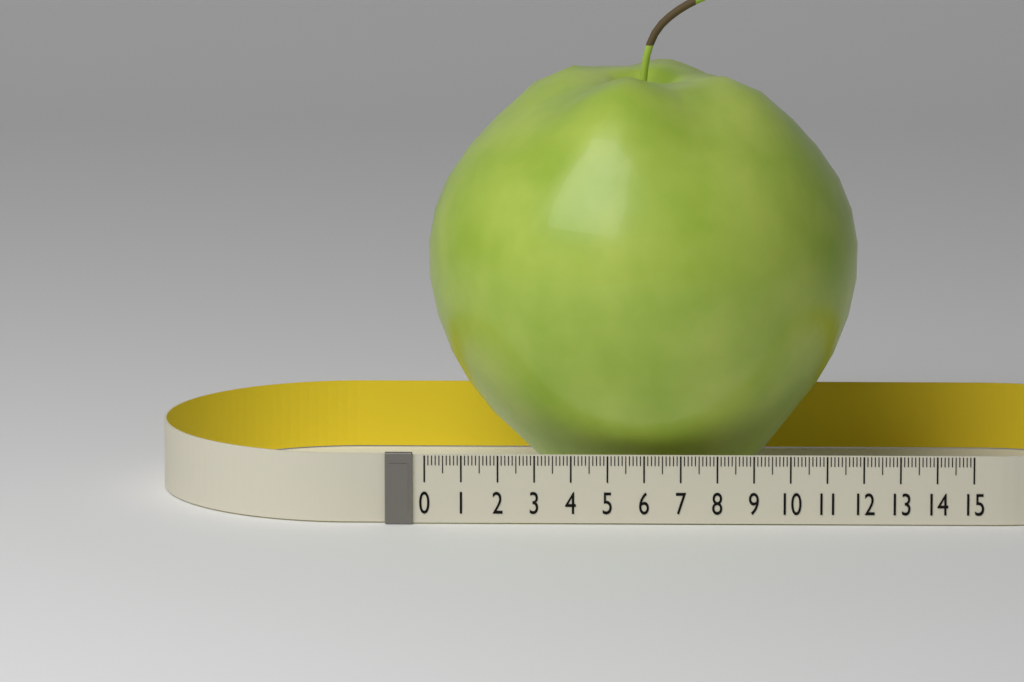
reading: 11.9 (no unit)
